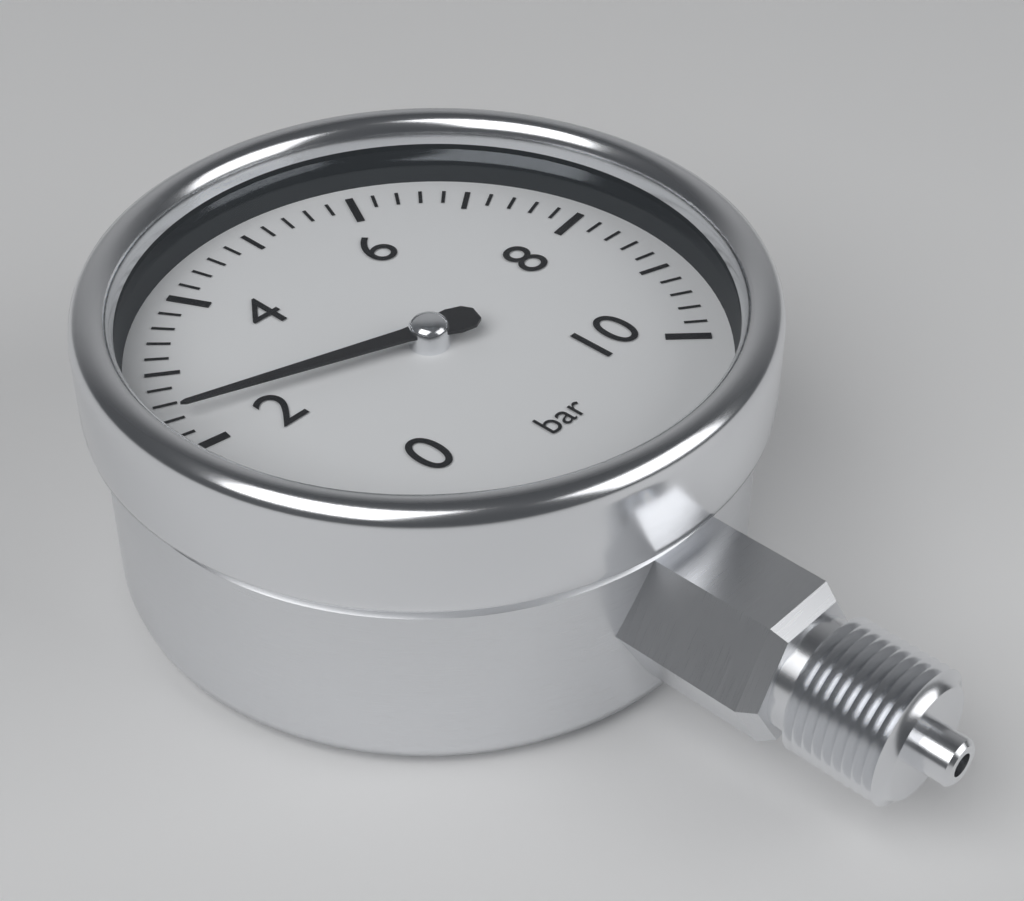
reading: 2.4 bar
